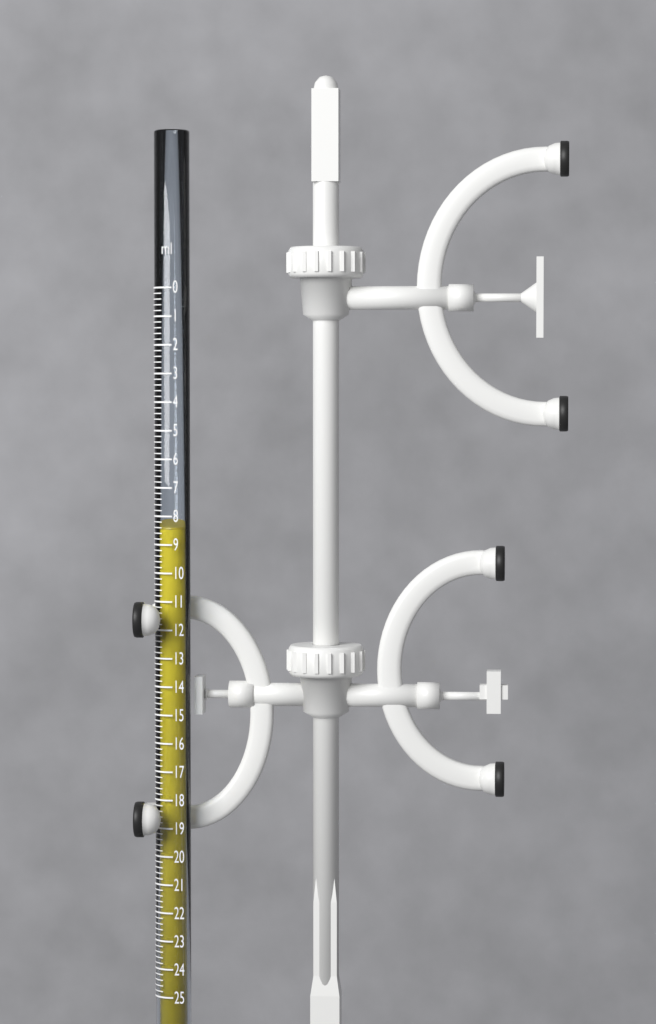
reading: 8.4 ml
